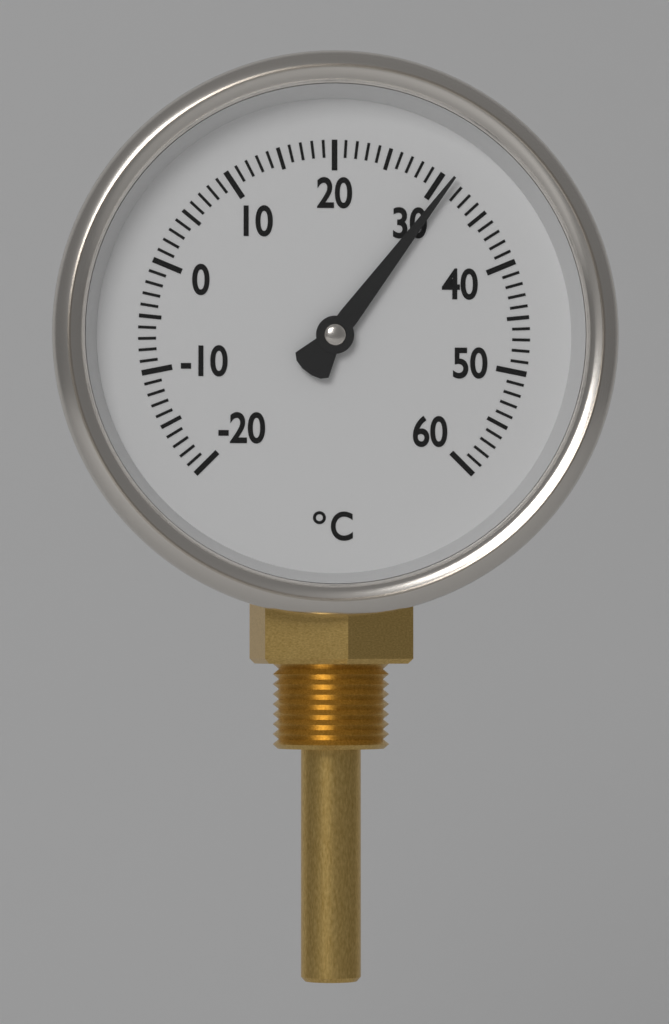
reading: 31 °C
